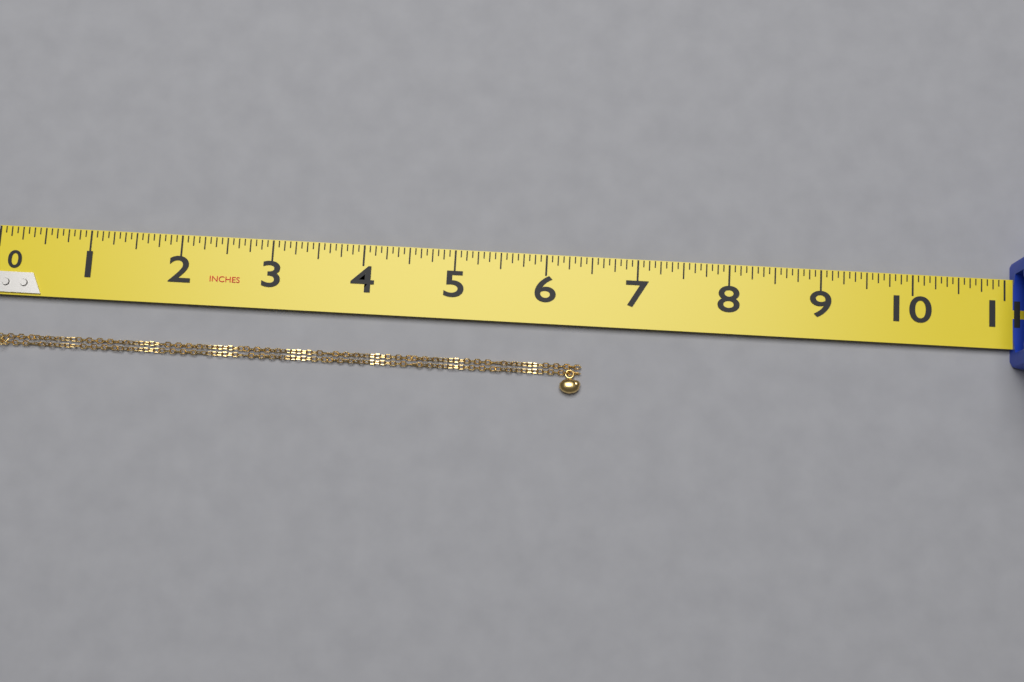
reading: 6.4375 in
